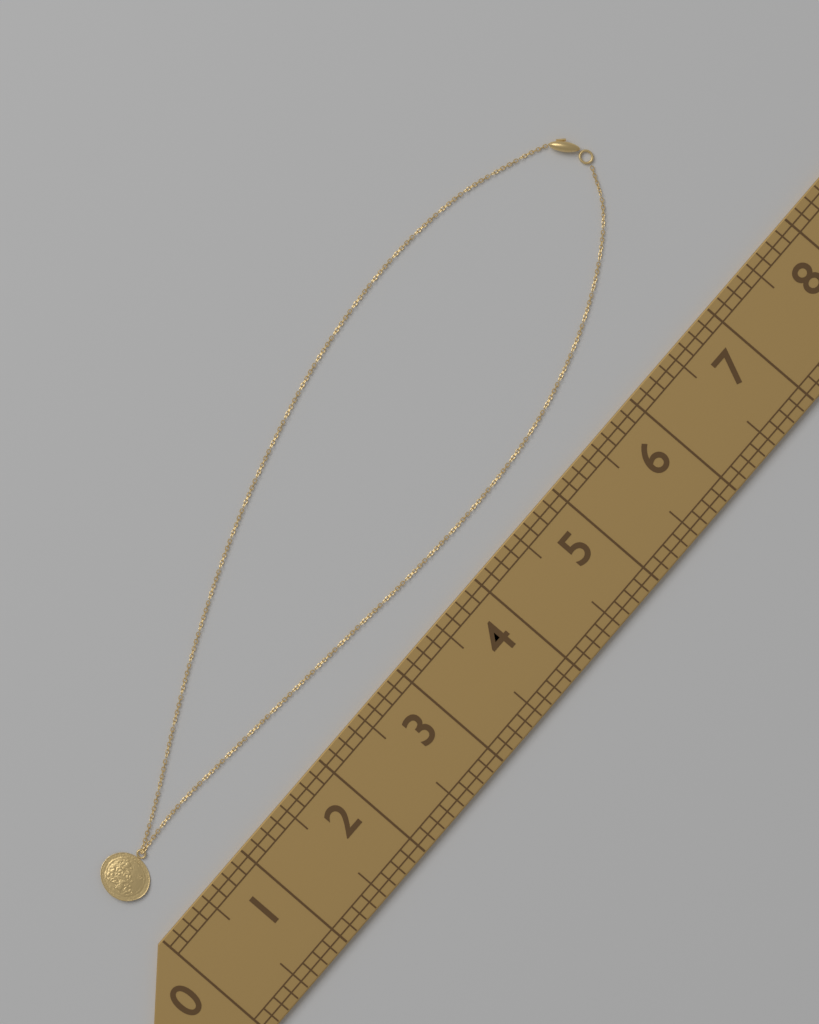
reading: 7.375 (no unit)
